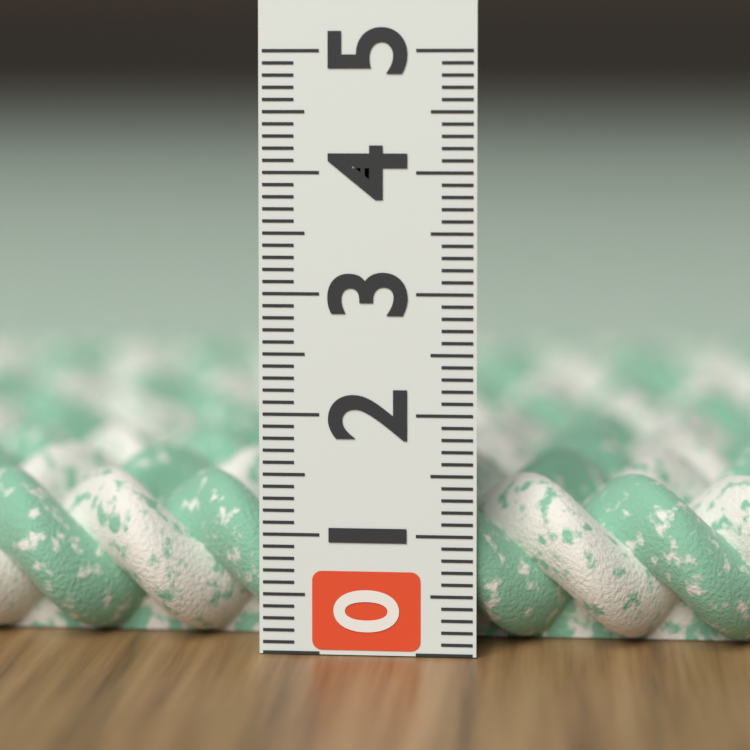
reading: 1.4 (no unit)
